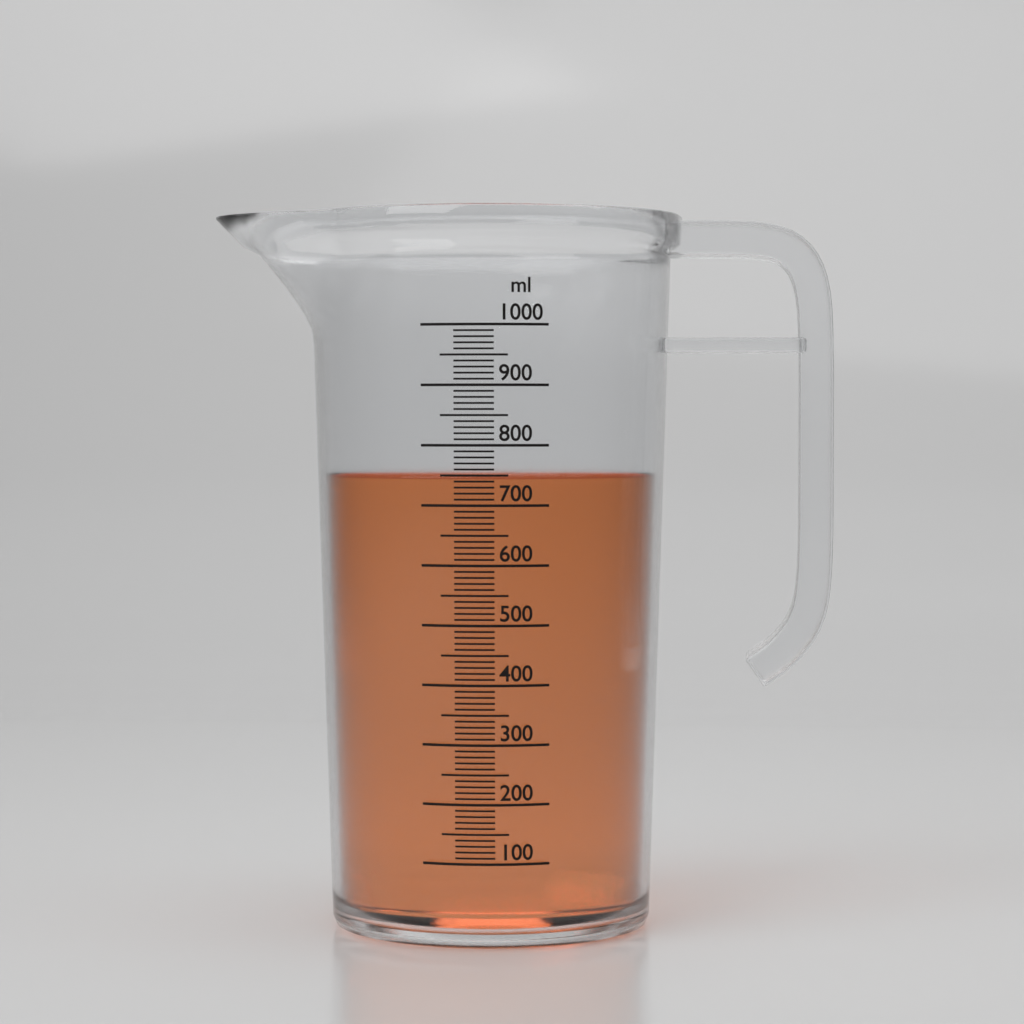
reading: 750 ml
